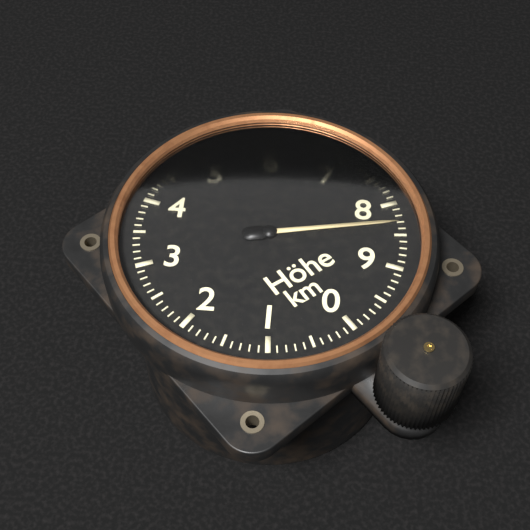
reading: 8.3 km
